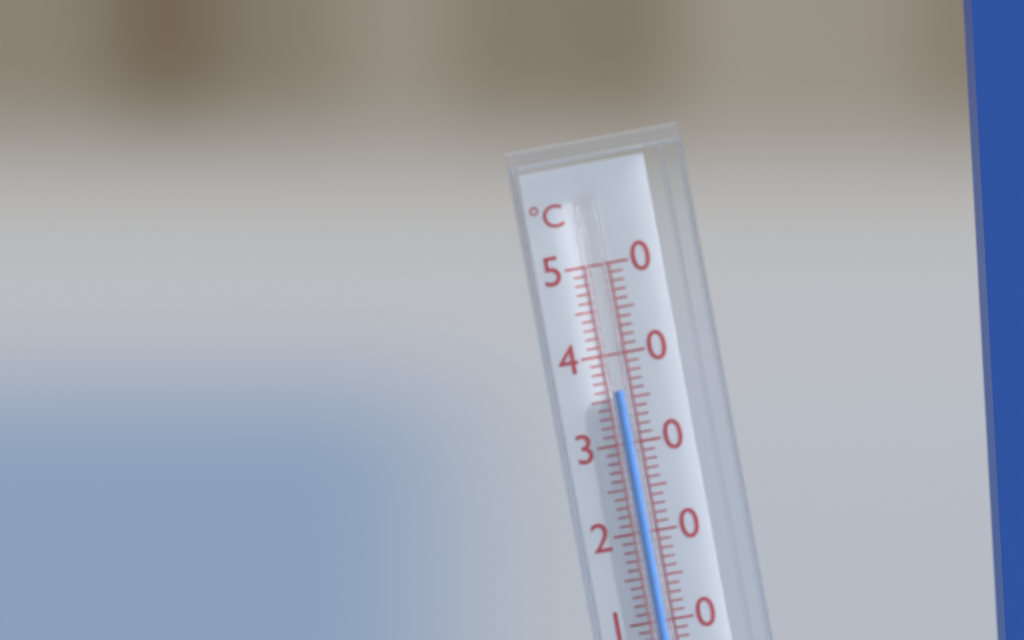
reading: 36 °C
